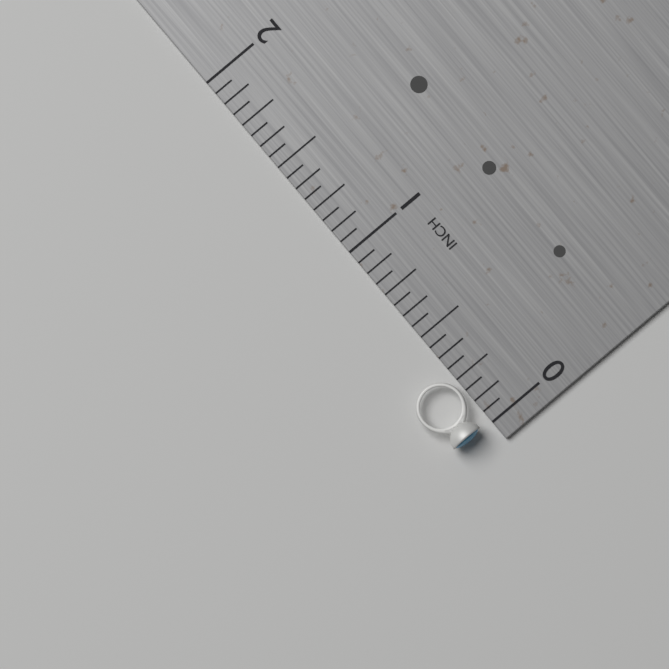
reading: 0.3125 in
